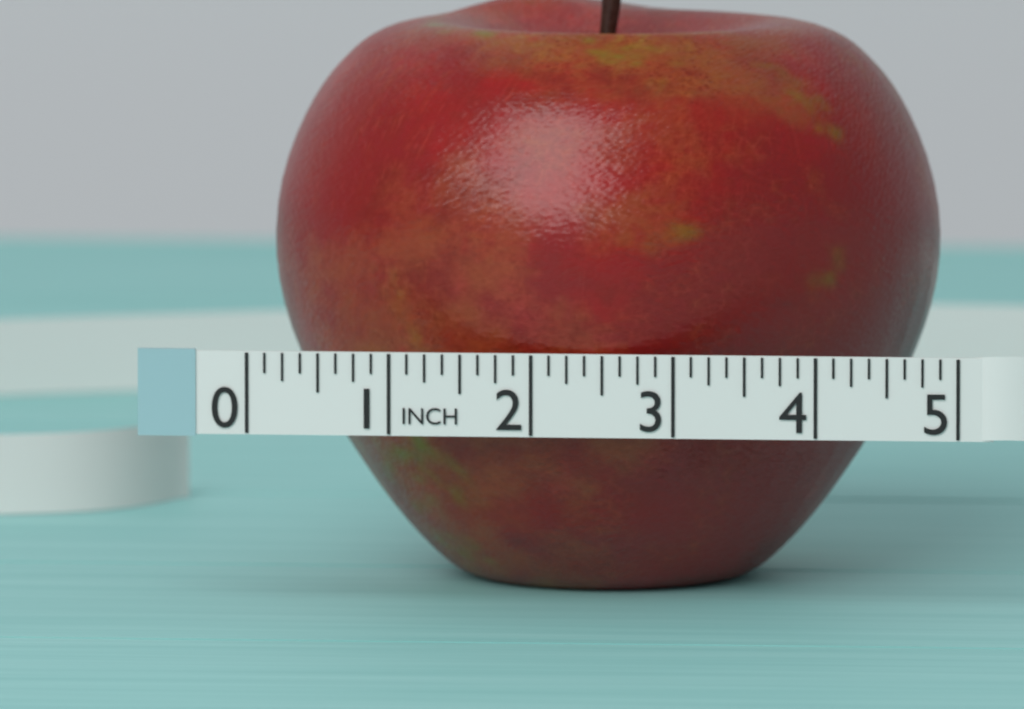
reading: 4.750 in
